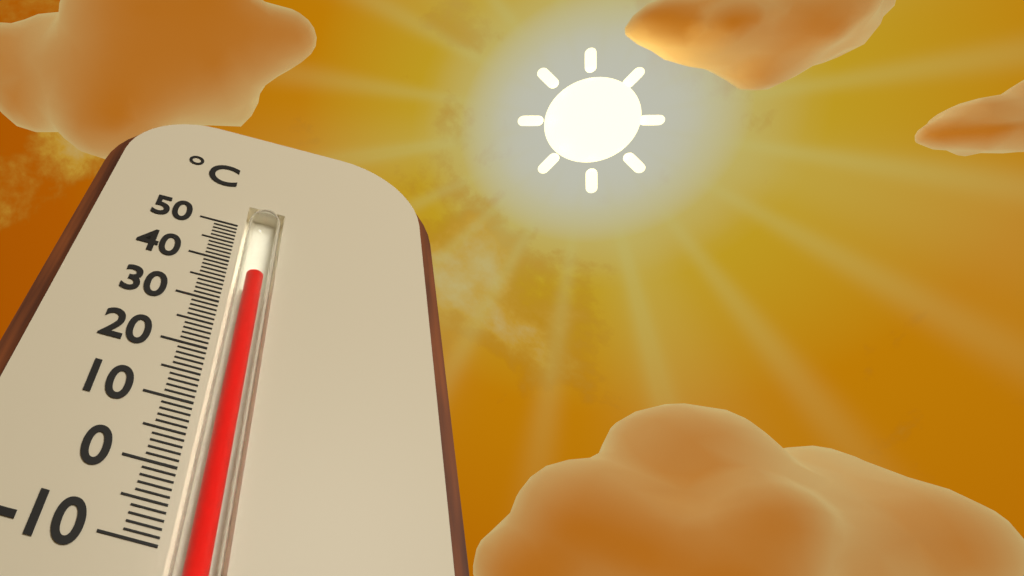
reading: 38 °C
